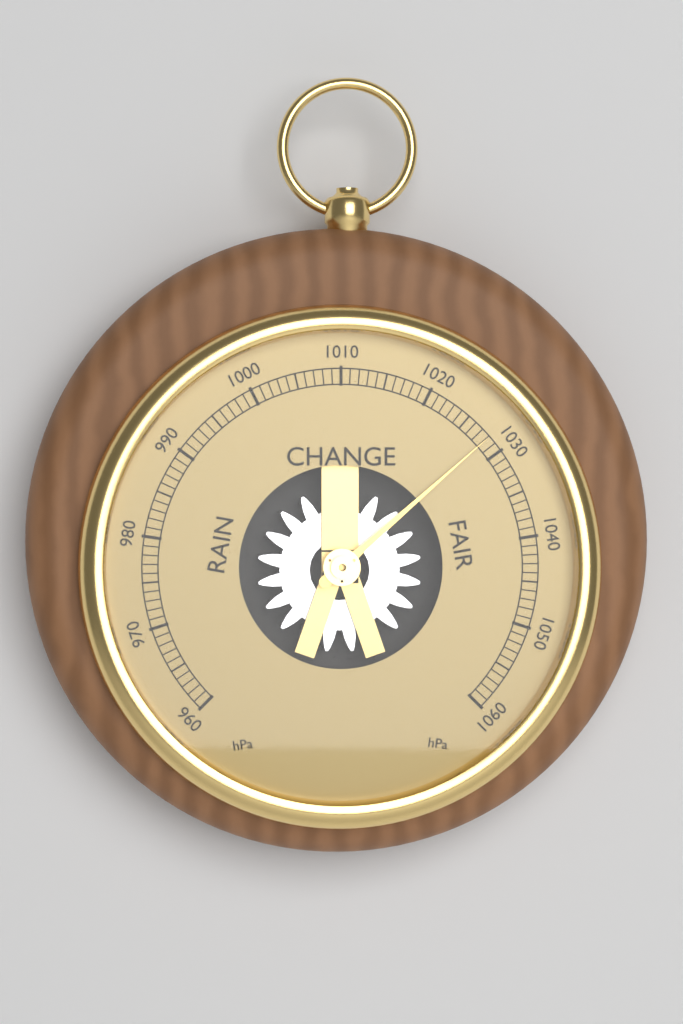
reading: 1028 hPa
